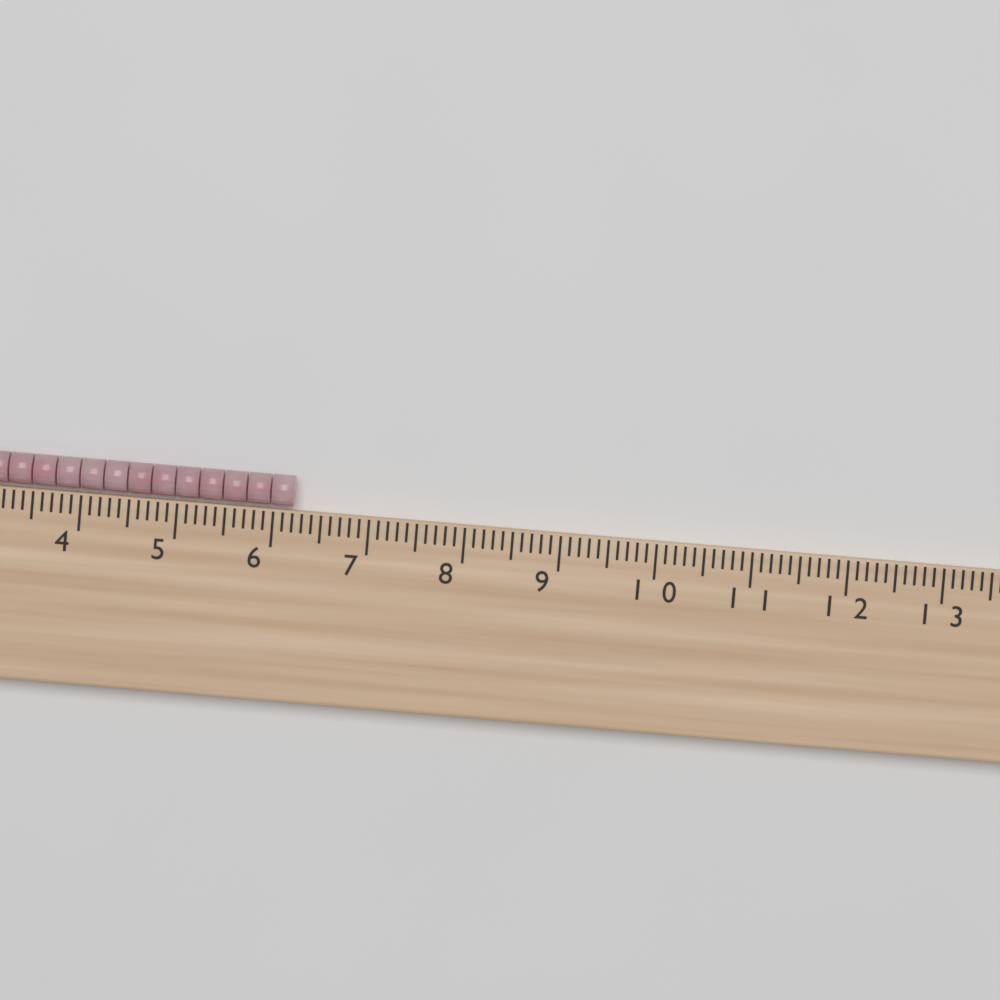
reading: 6.2 cm
